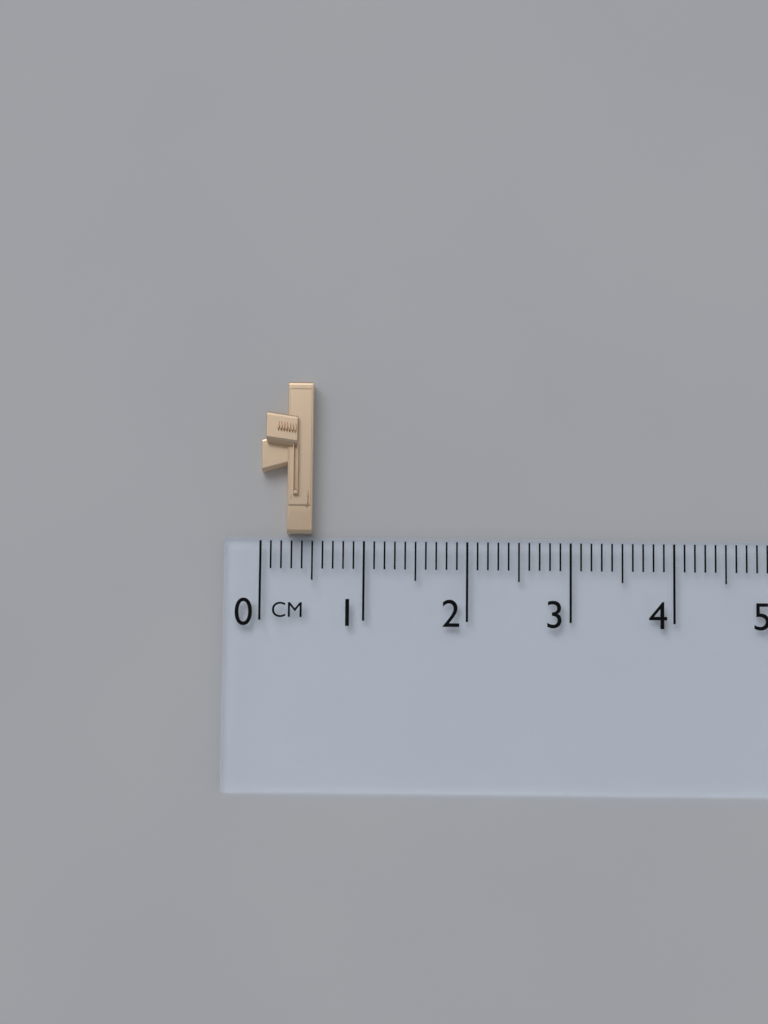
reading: 0.5 cm
